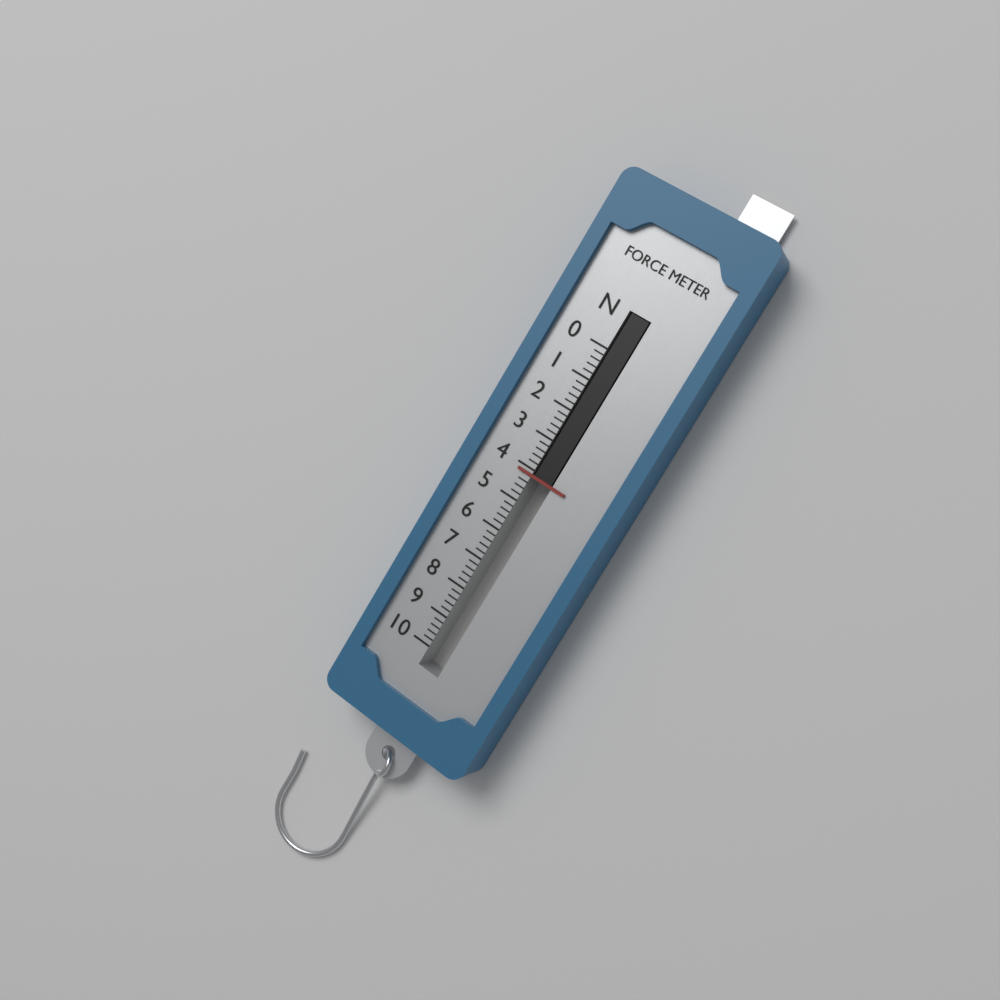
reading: 4.2 N
